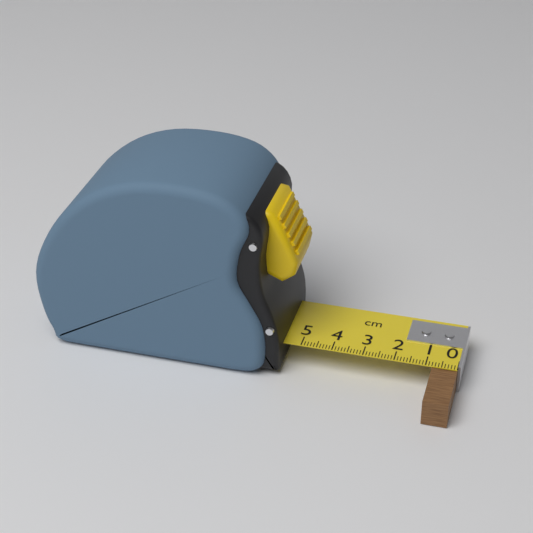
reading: 0.8 cm
